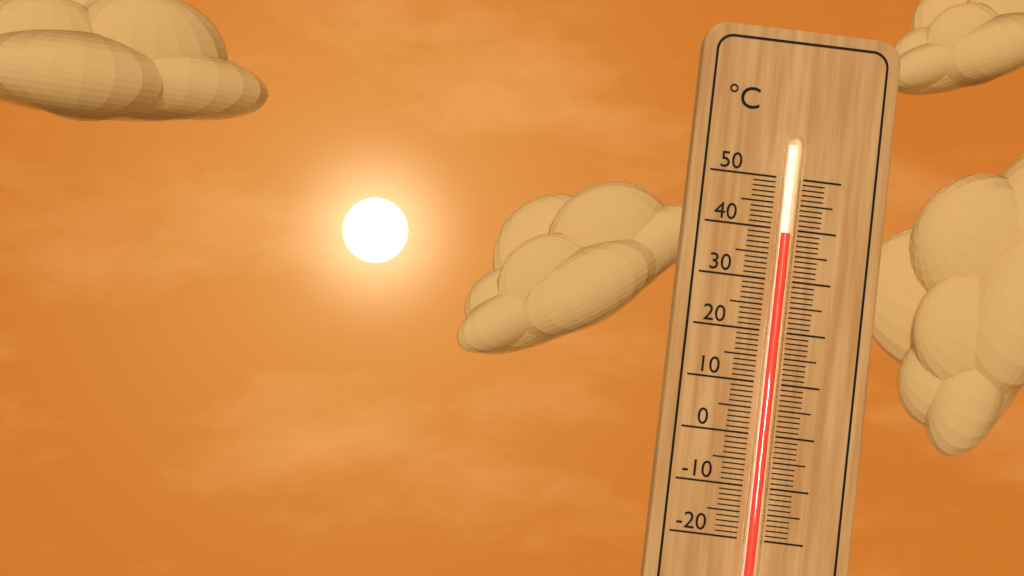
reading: 39 °C
